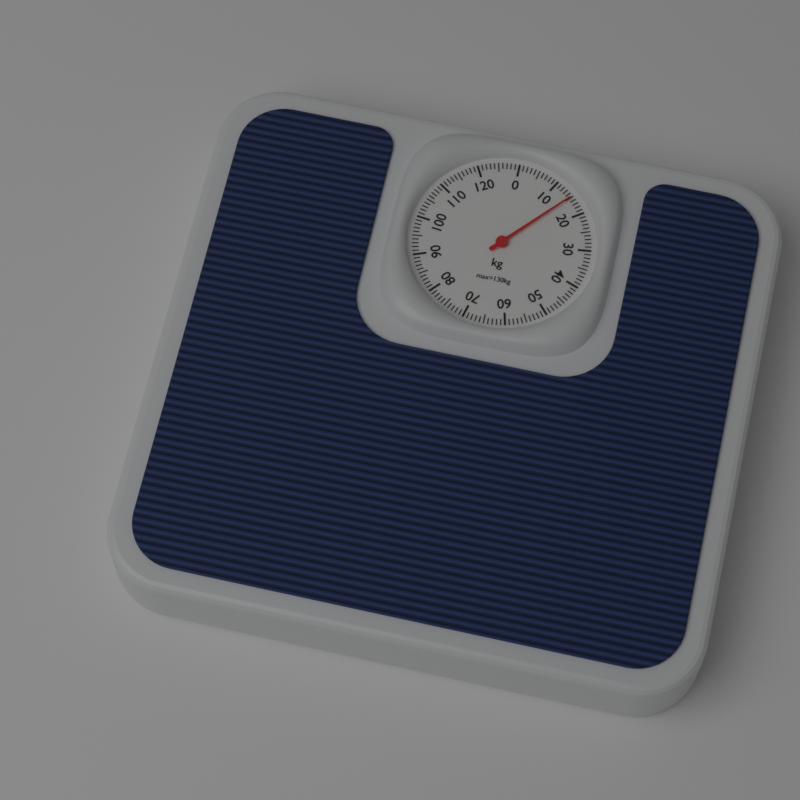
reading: 15 kg
